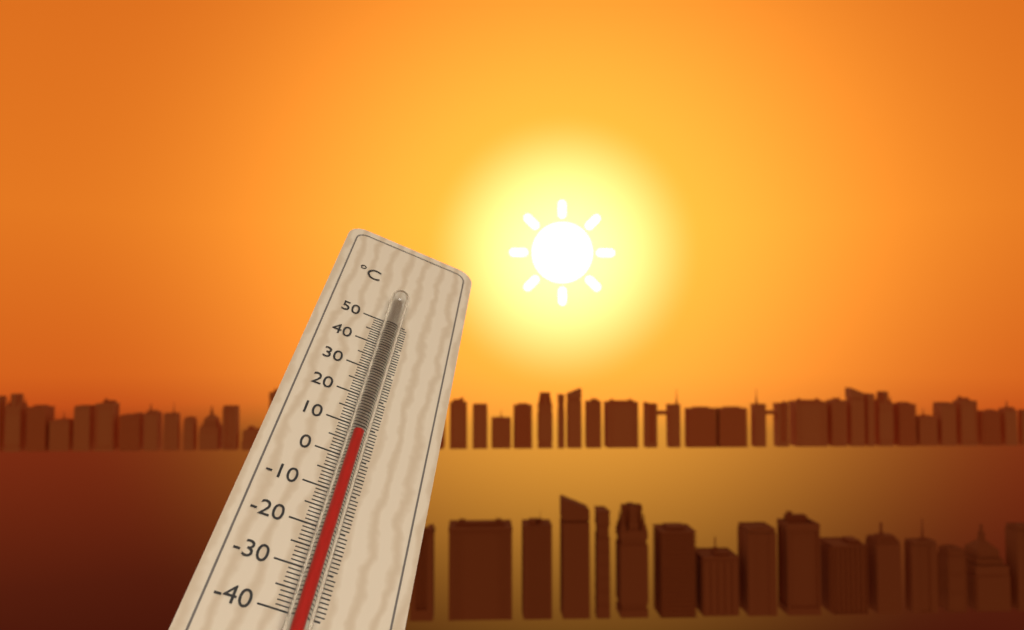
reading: 5 °C
